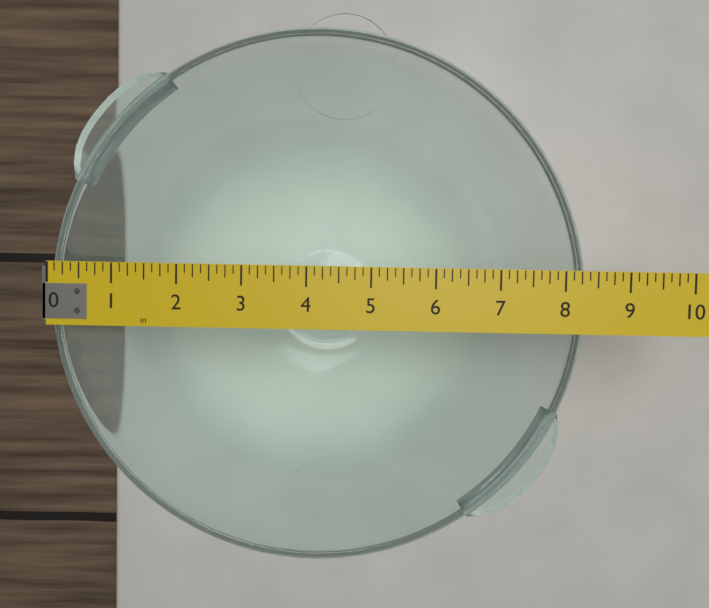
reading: 8.375 in
